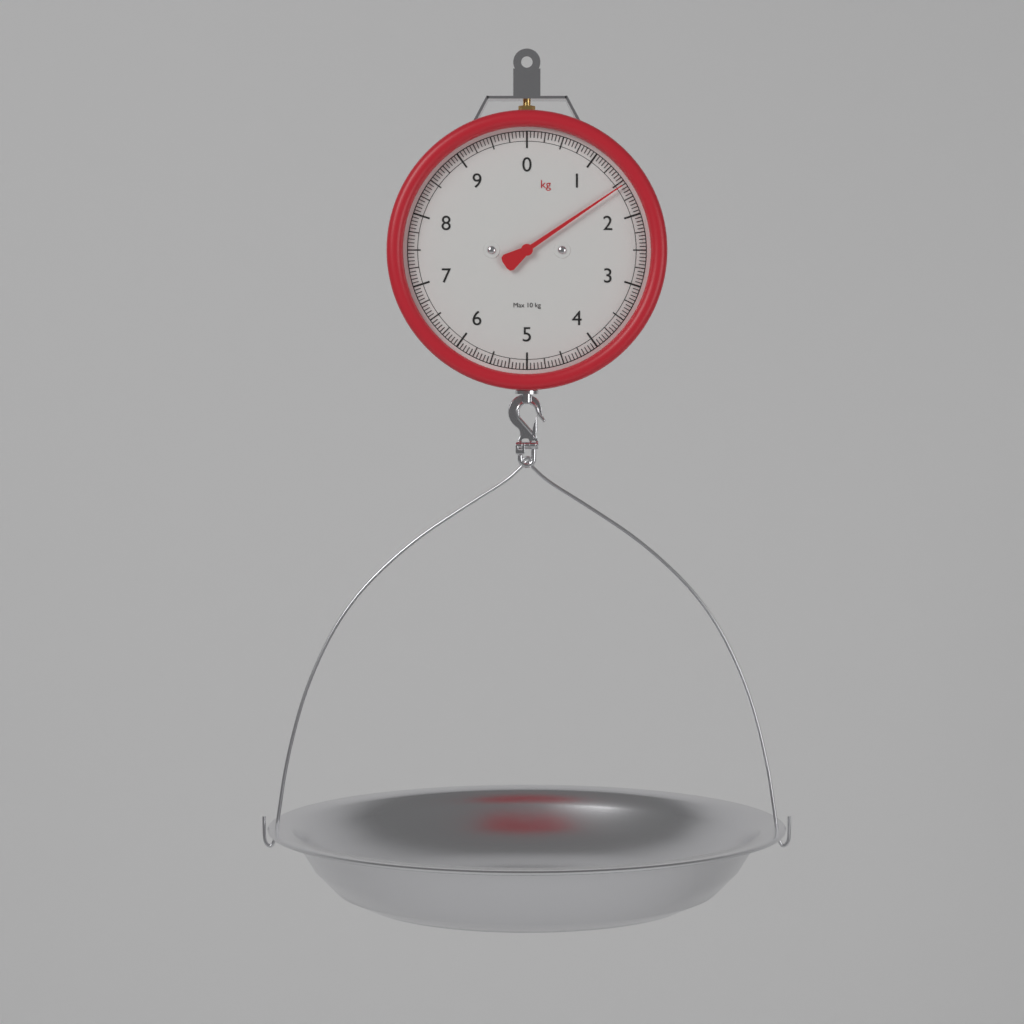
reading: 1.55 kg
